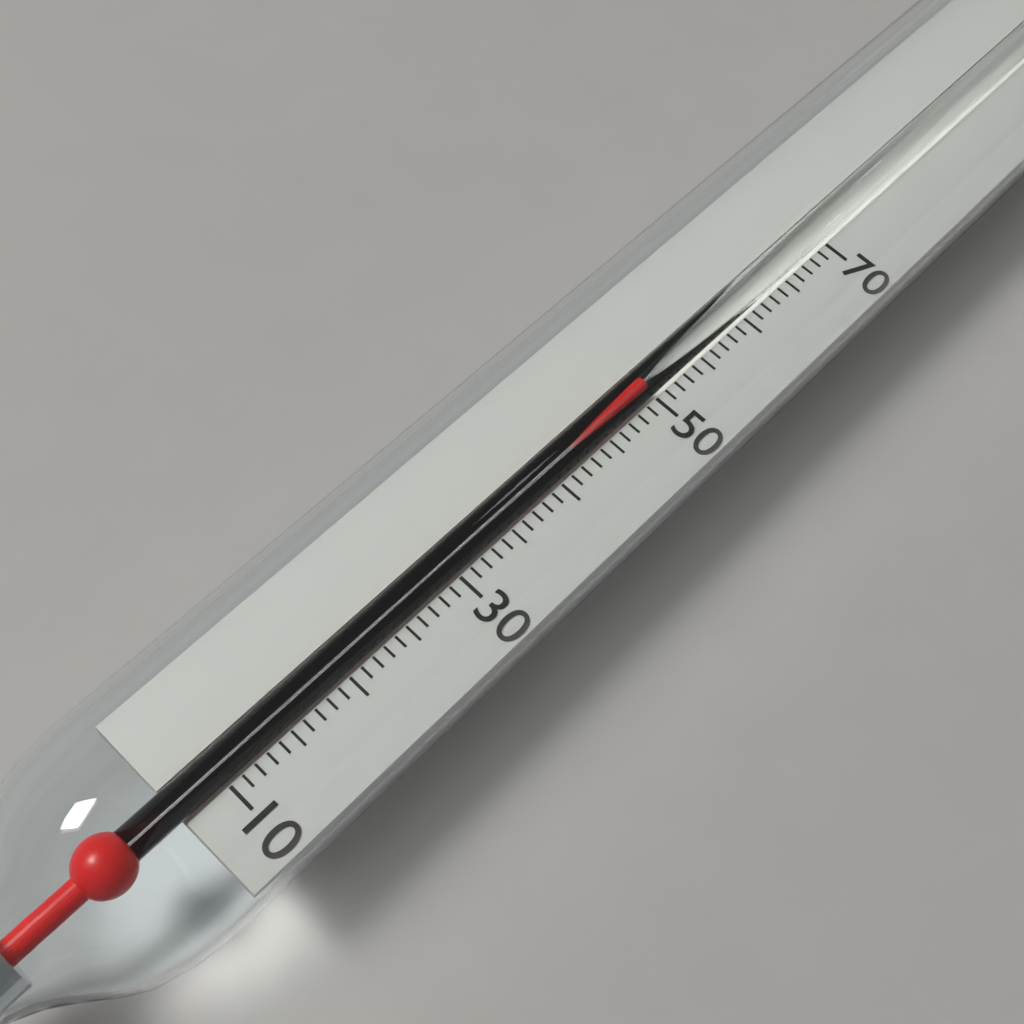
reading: 50 (no unit)
